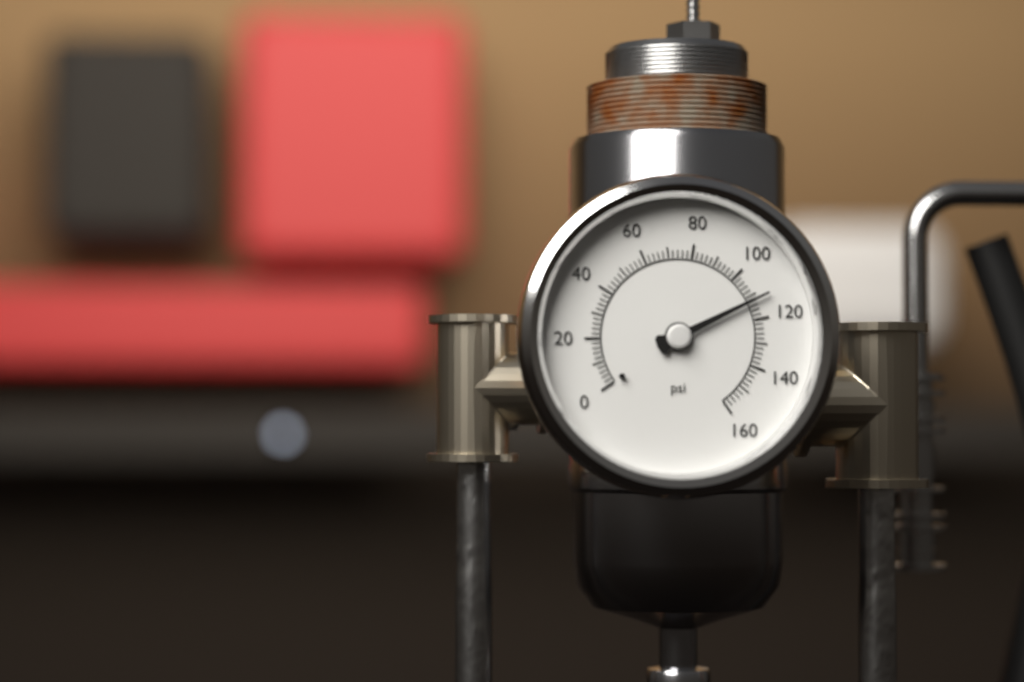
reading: 112 psi
